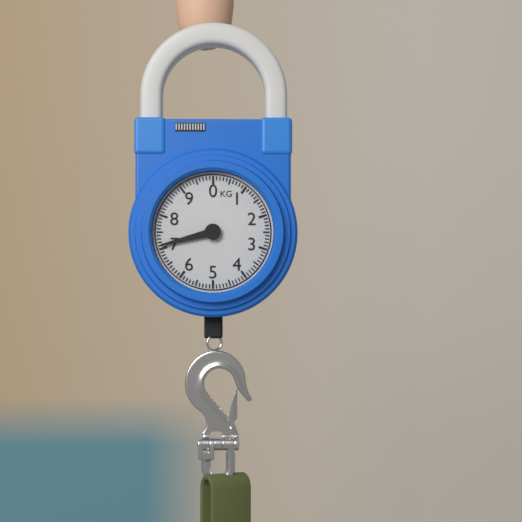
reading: 7.1 kg
